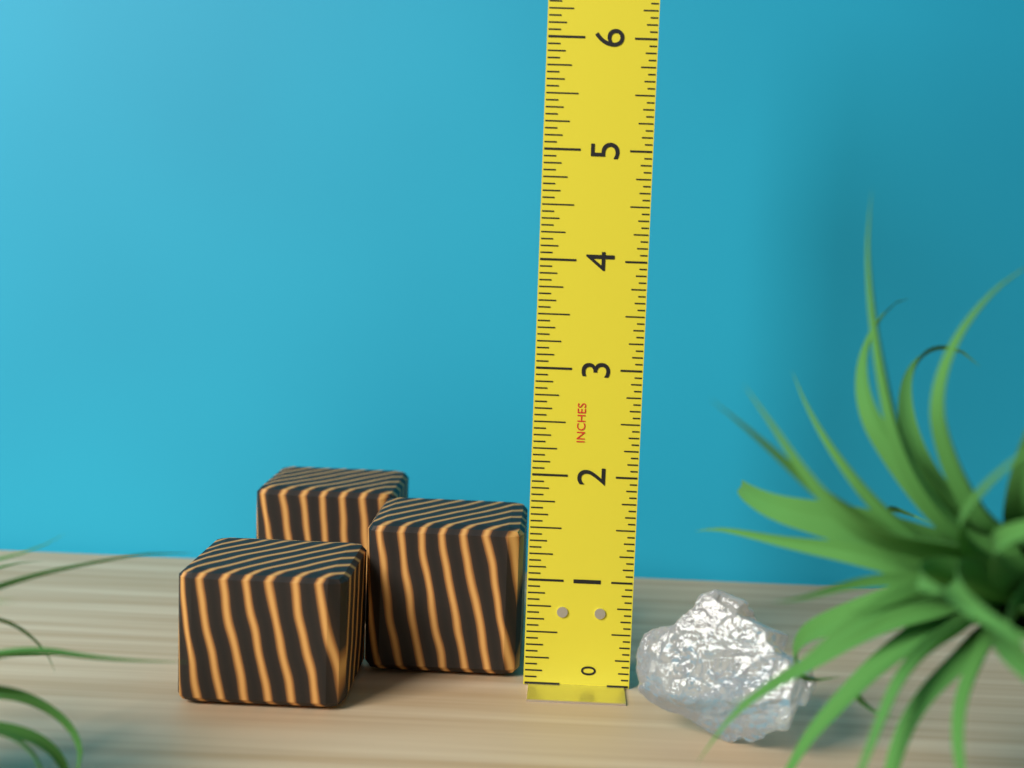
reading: 1.4375 in
